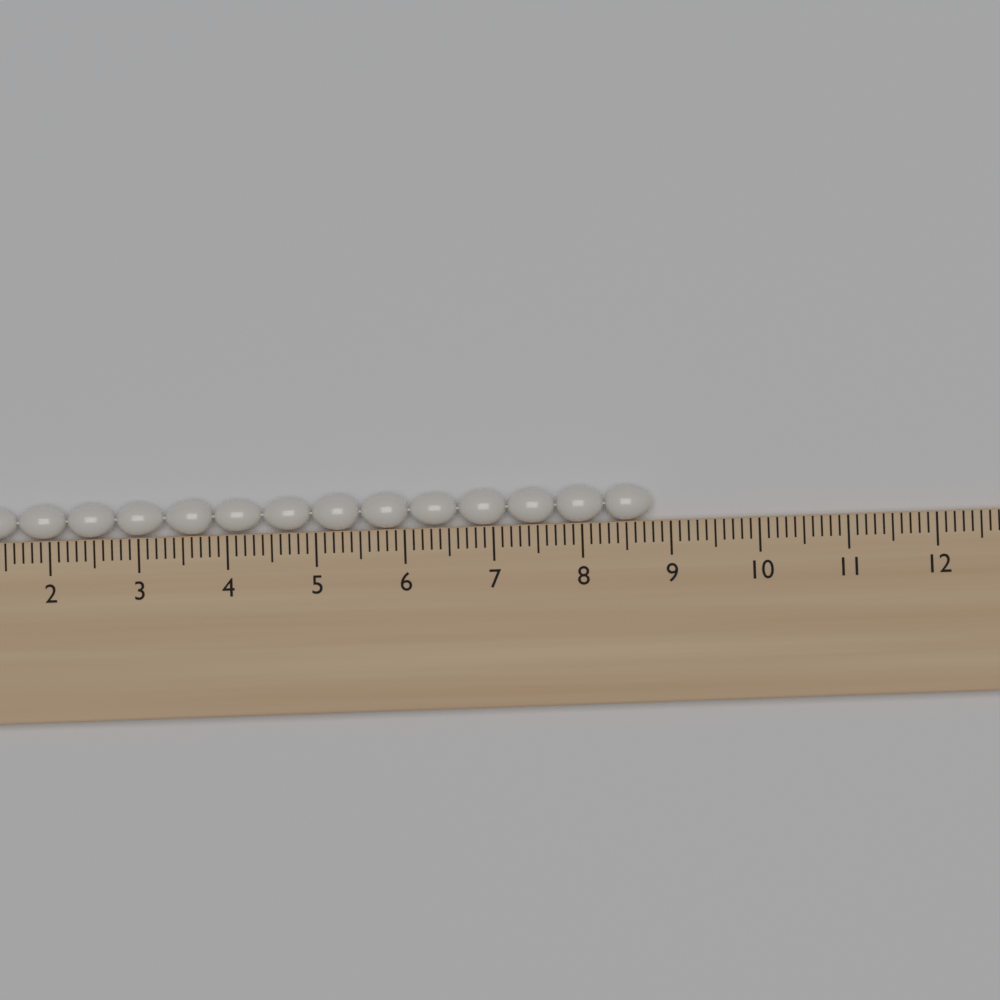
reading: 8.8 cm
